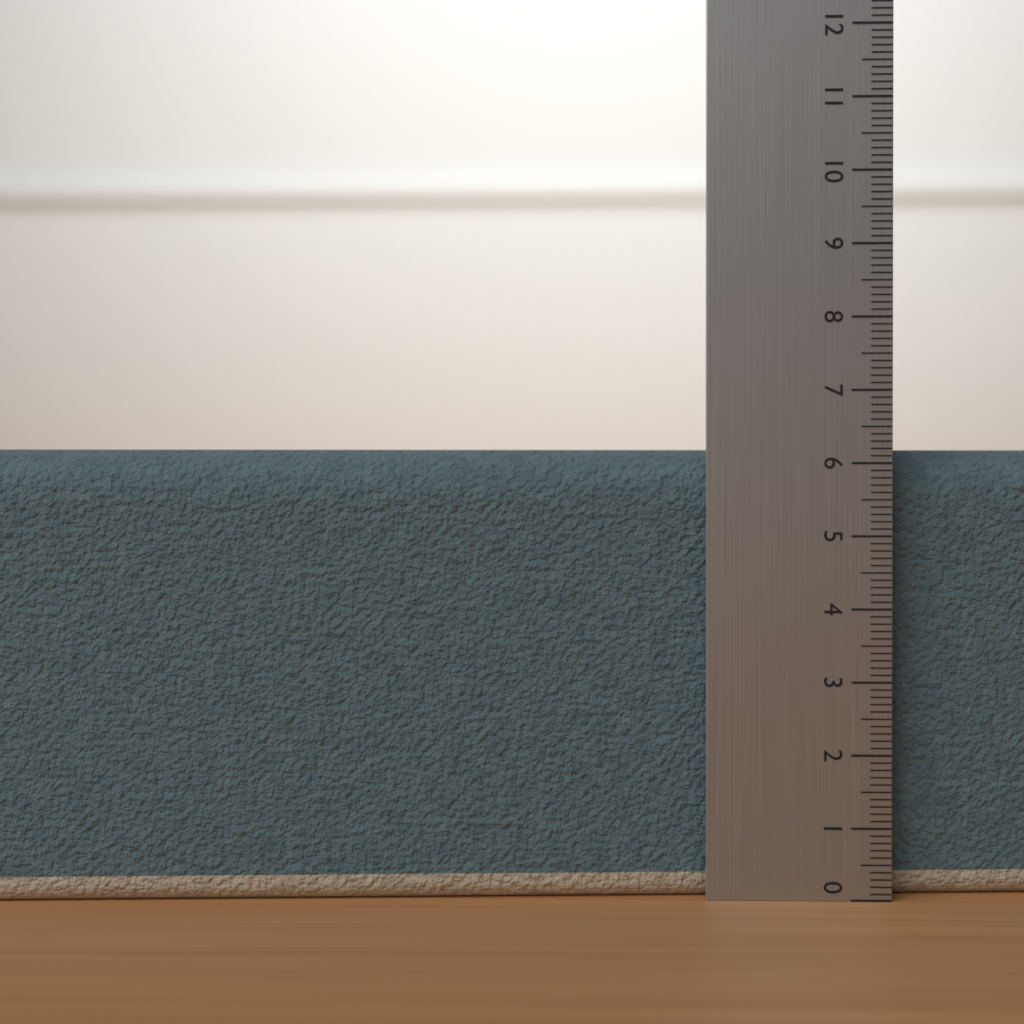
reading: 6.2 (no unit)
